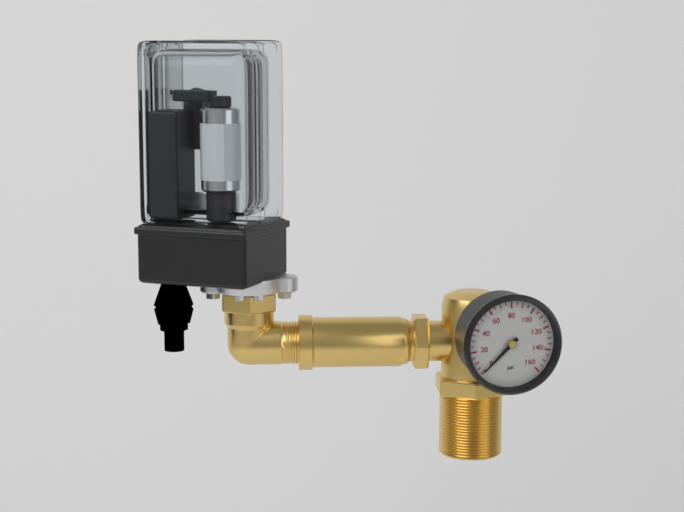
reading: 0 psi
